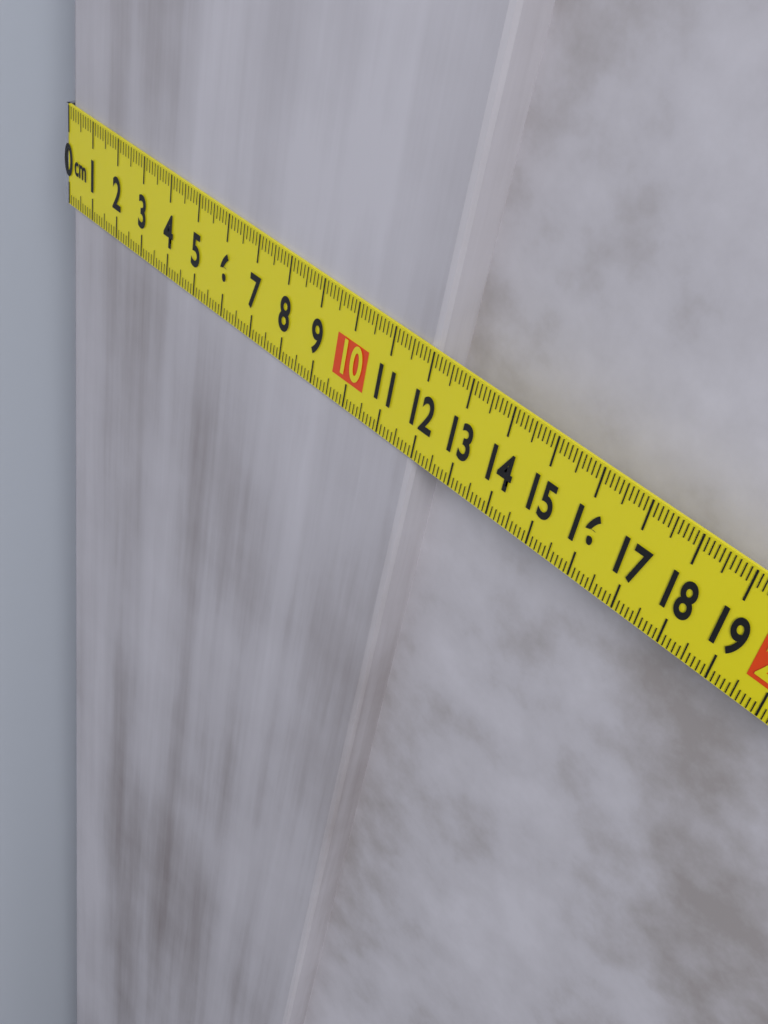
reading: 12.0 cm
